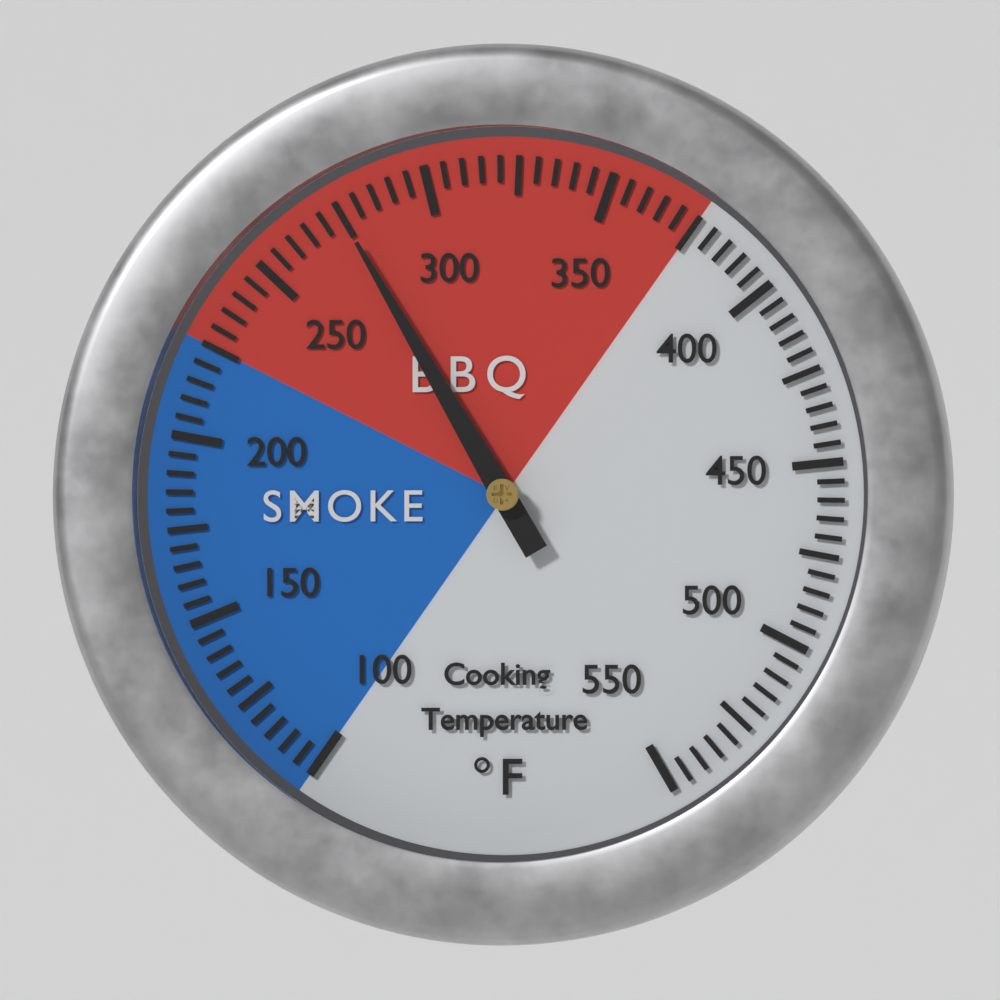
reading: 275 °F
